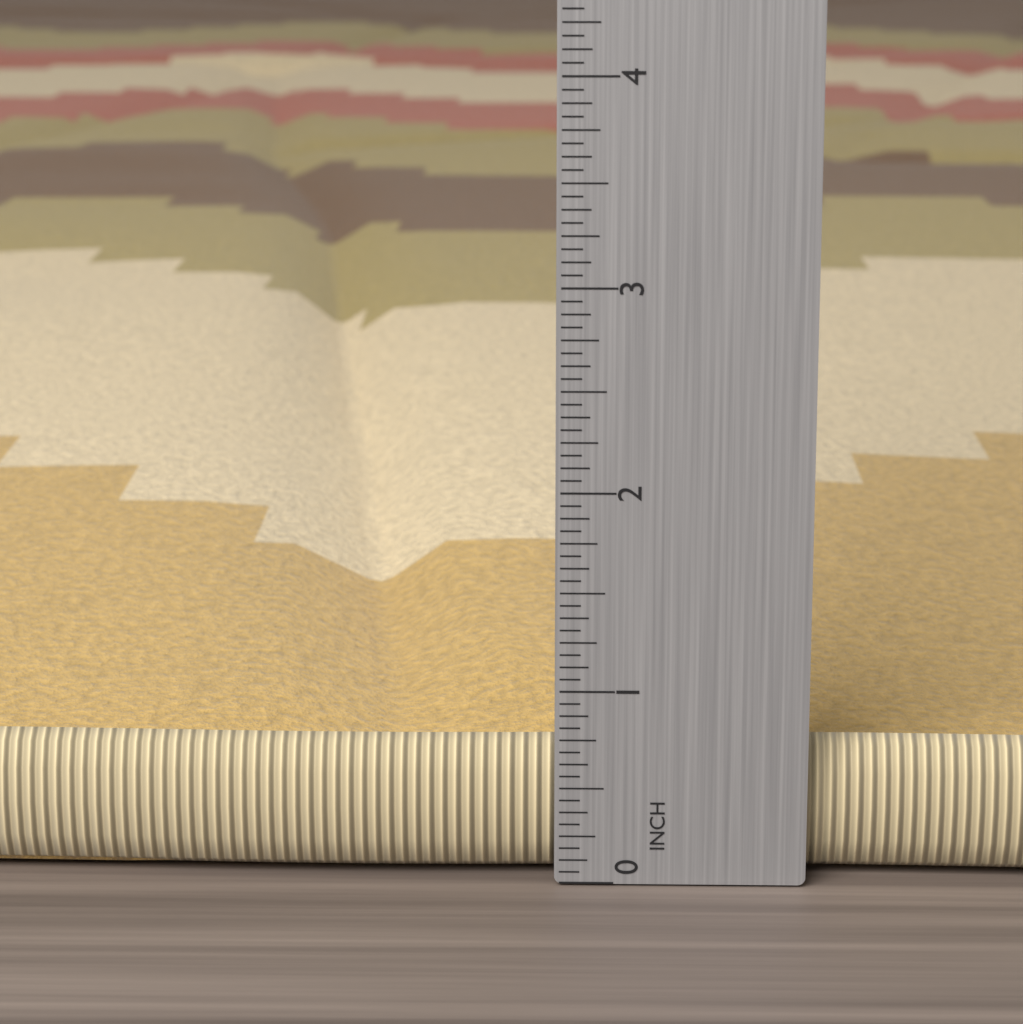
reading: 0.8750 in
